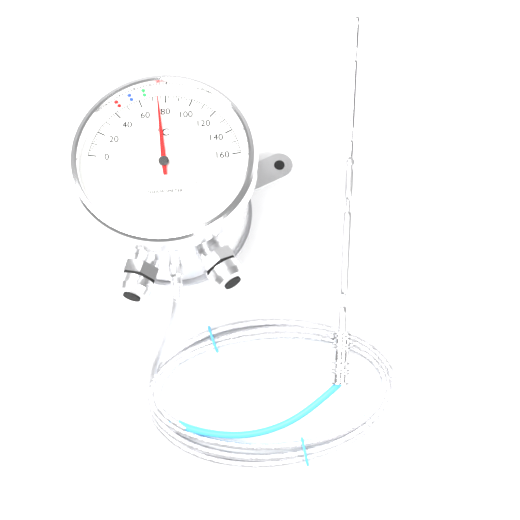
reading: 74 °C
